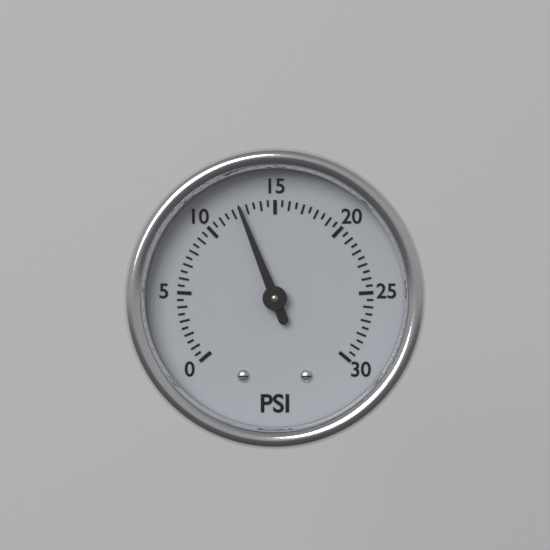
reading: 12.5 psi
